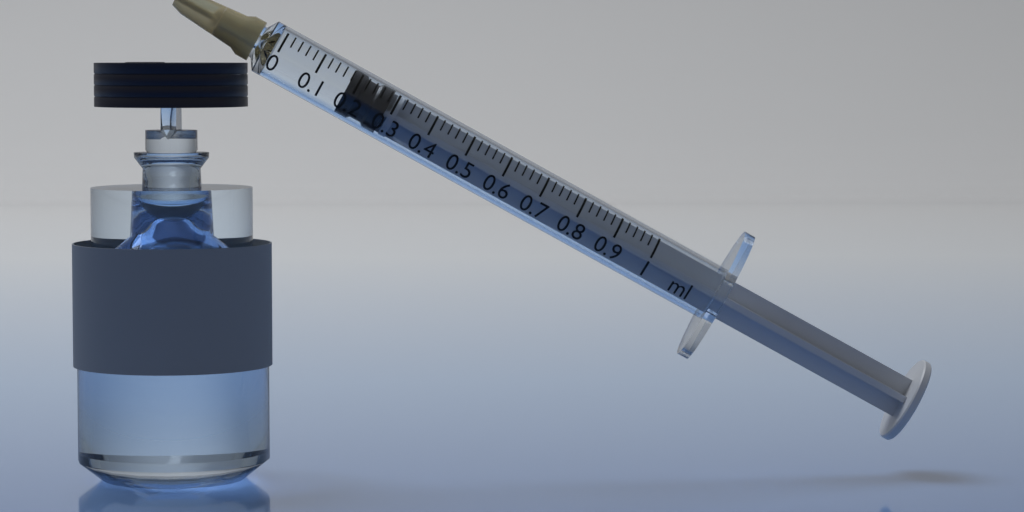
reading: 0.18 ml
